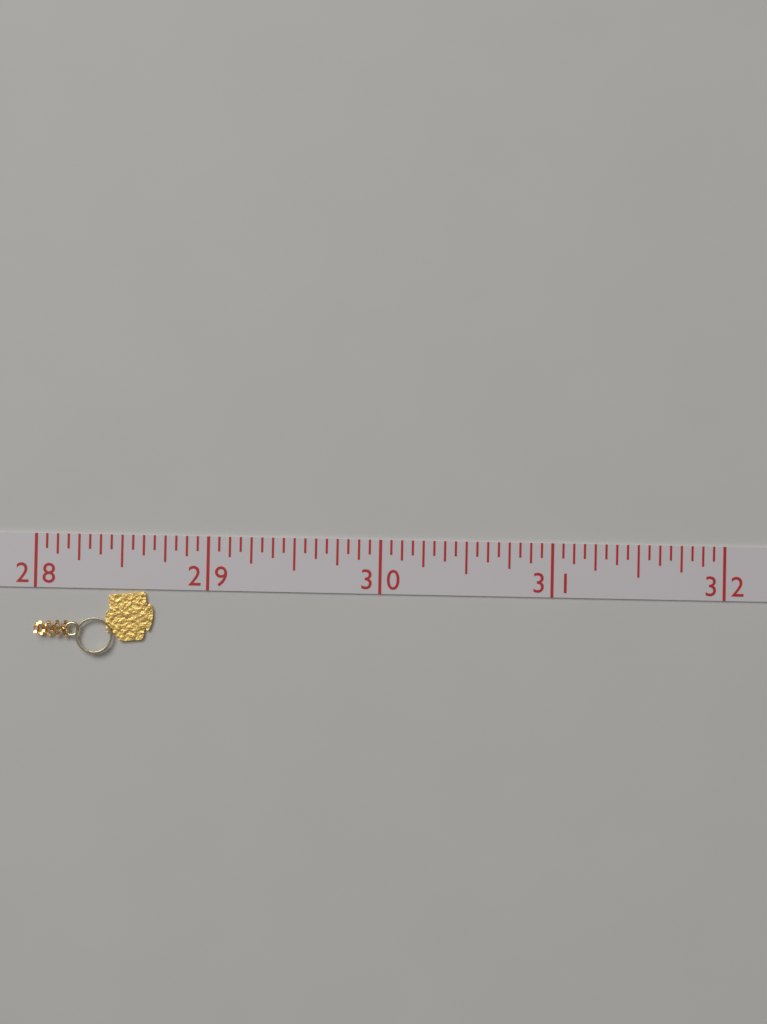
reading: 28.6875 (no unit)
